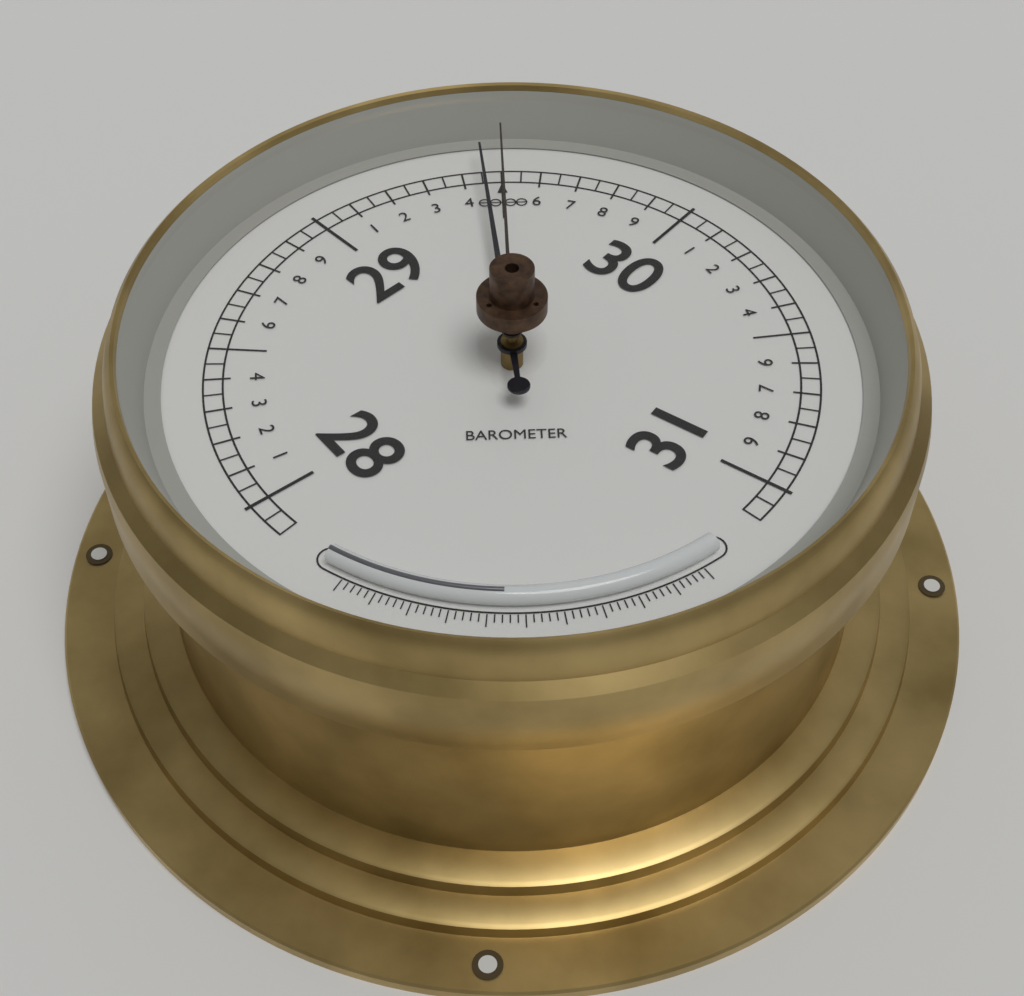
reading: 29.45 (no unit)
